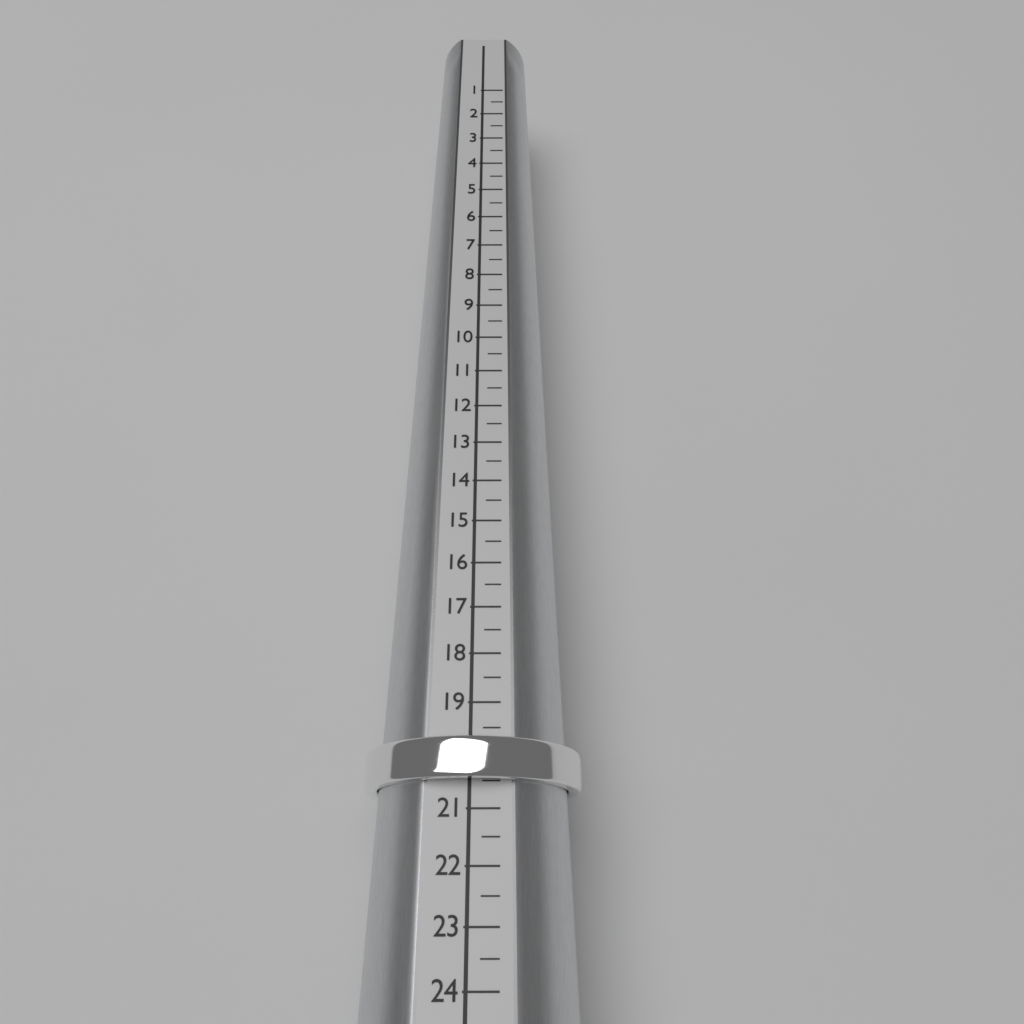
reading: 20.5 (no unit)
